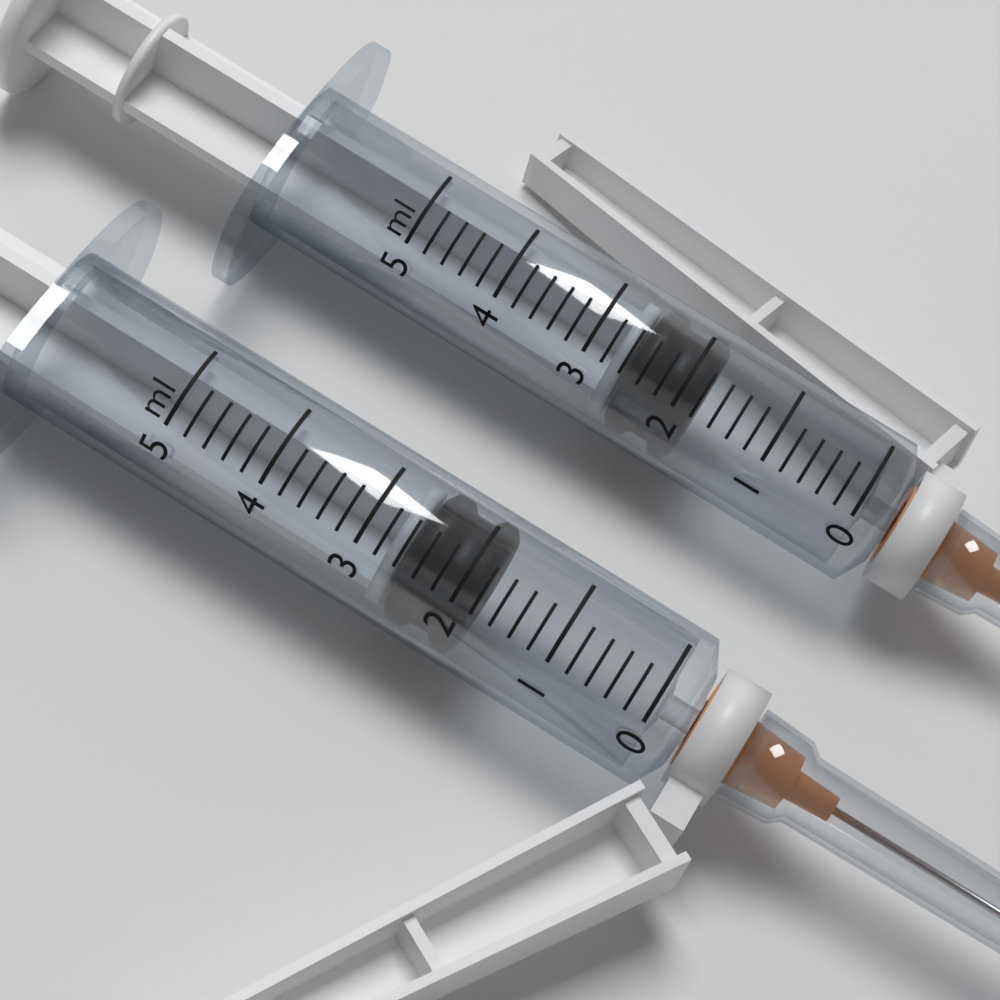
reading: 1.8 ml
